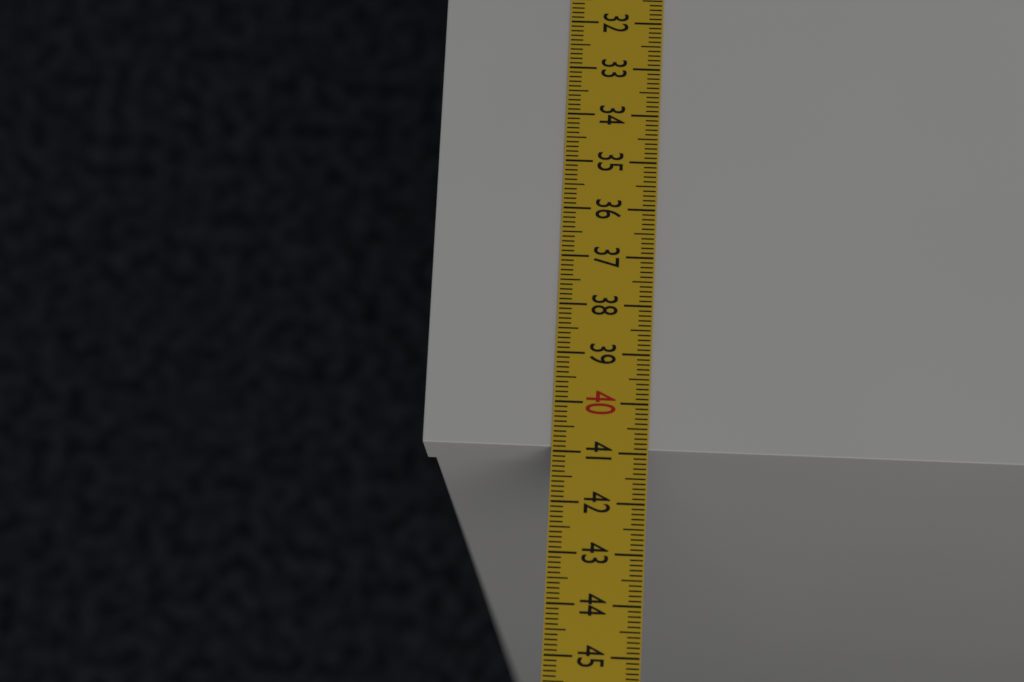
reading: 40.9 cm
